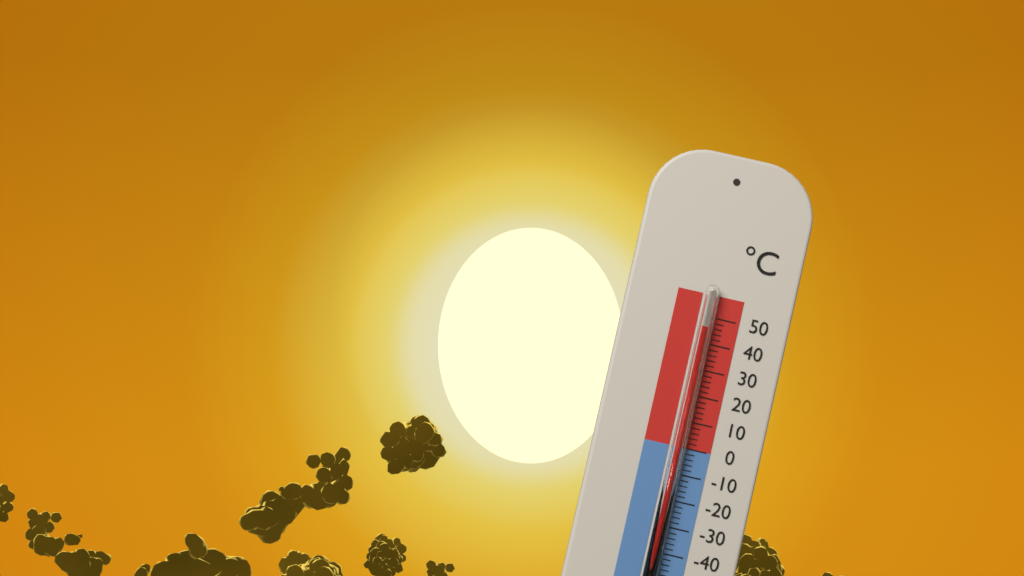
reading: 46 °C
